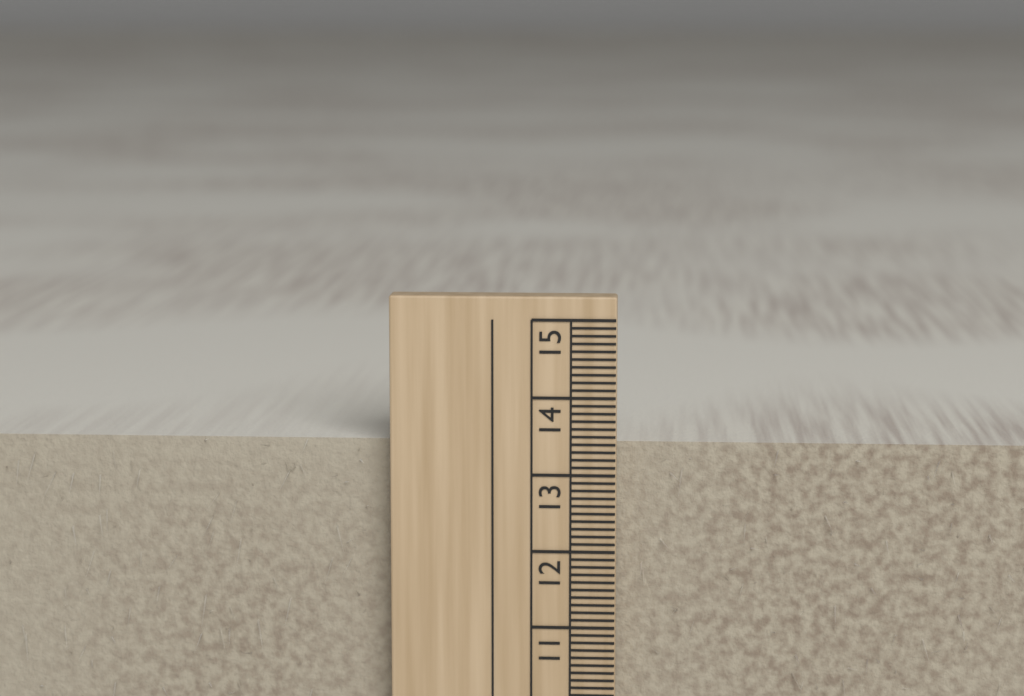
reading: 13.4 cm
